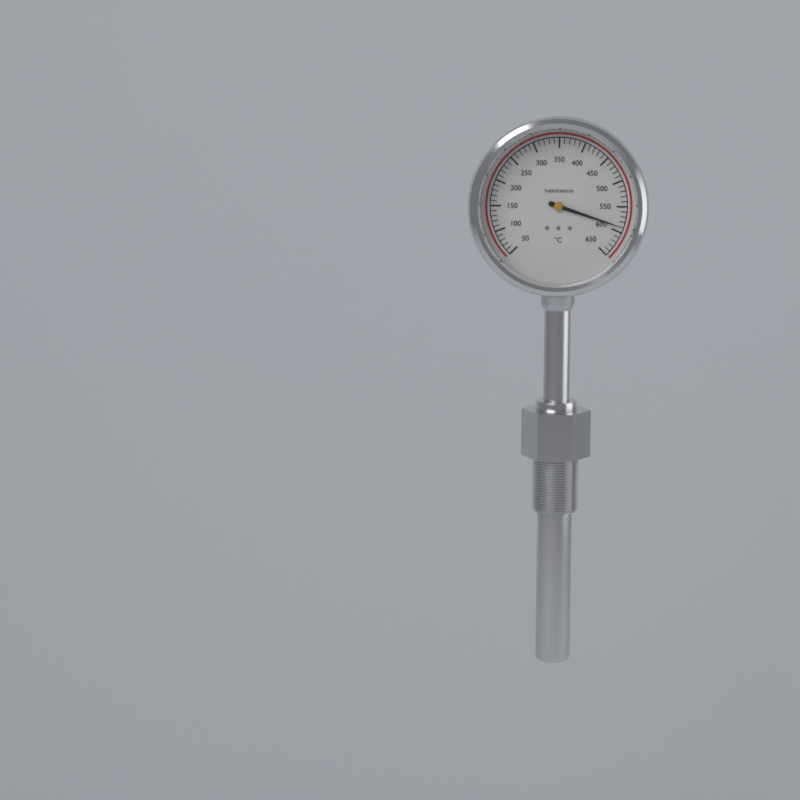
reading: 590 °C
